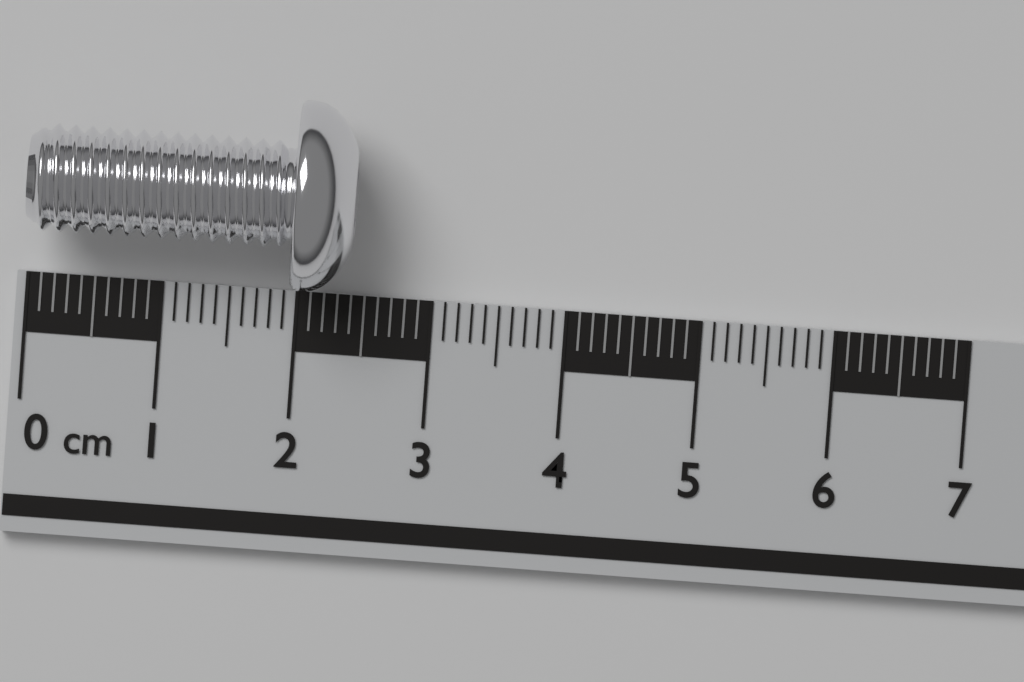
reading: 2.4 cm
